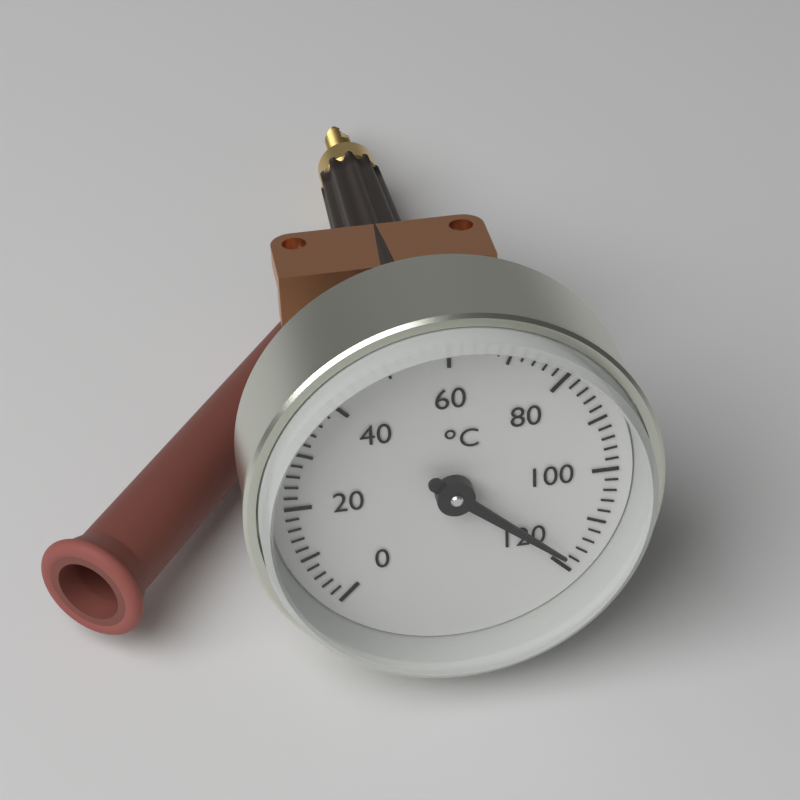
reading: 118 °C
